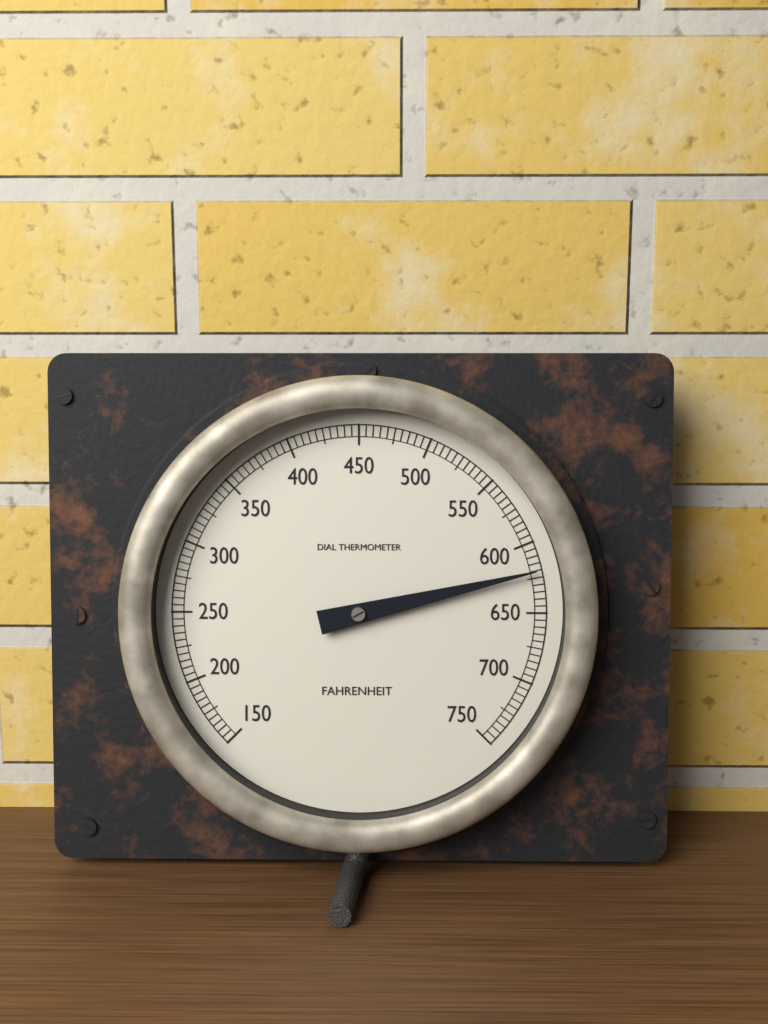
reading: 620 °F
